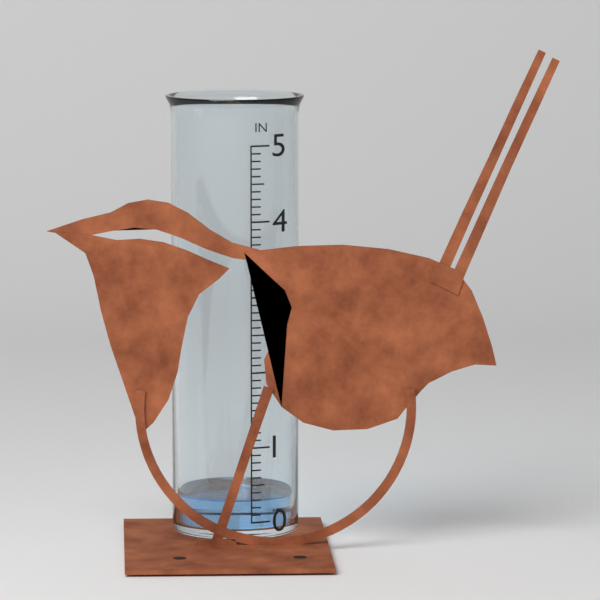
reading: 0.3 in
